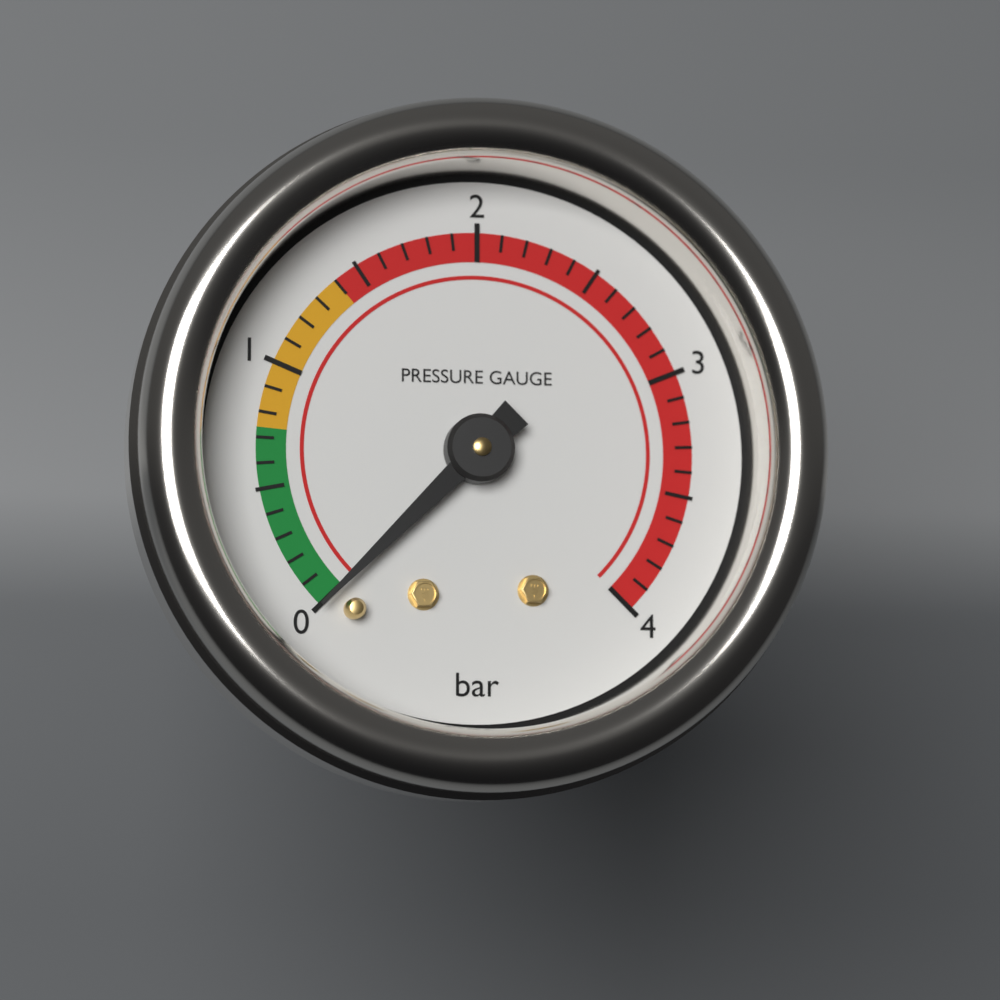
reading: 0.0 bar
